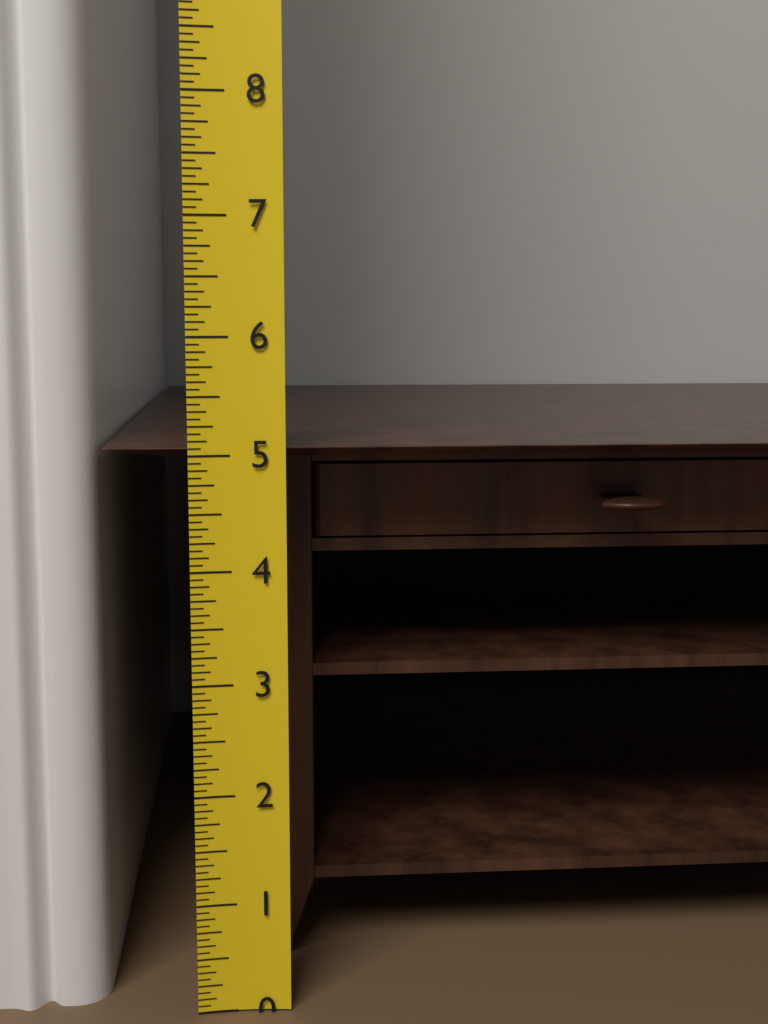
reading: 5.0625 (no unit)
